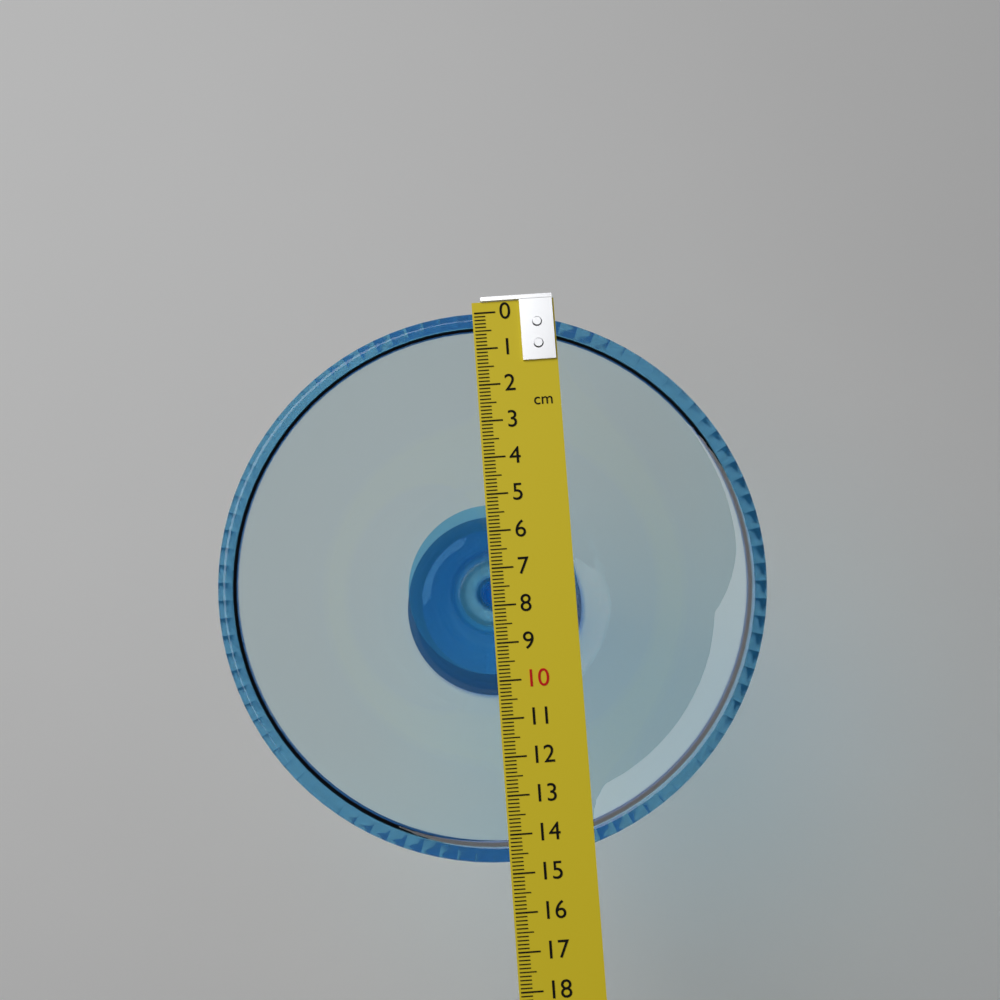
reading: 14.7 cm
